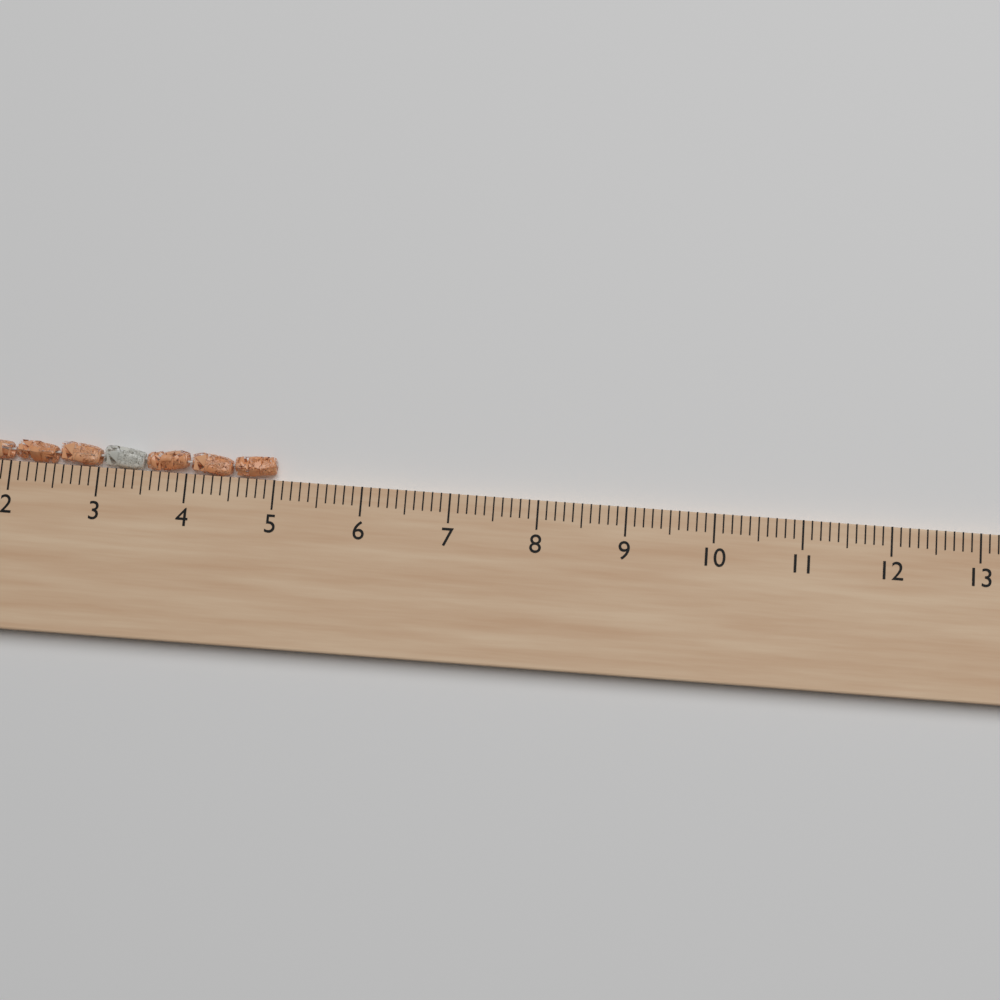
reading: 5.0 cm
